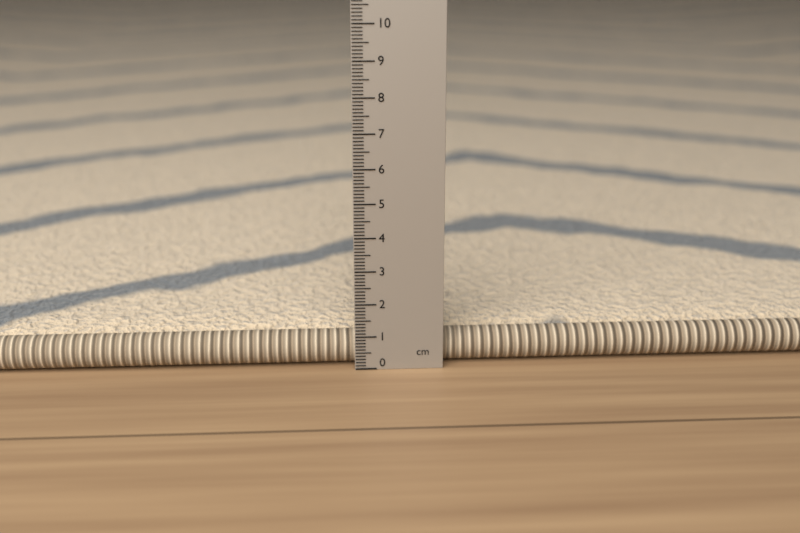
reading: 1.0 cm
